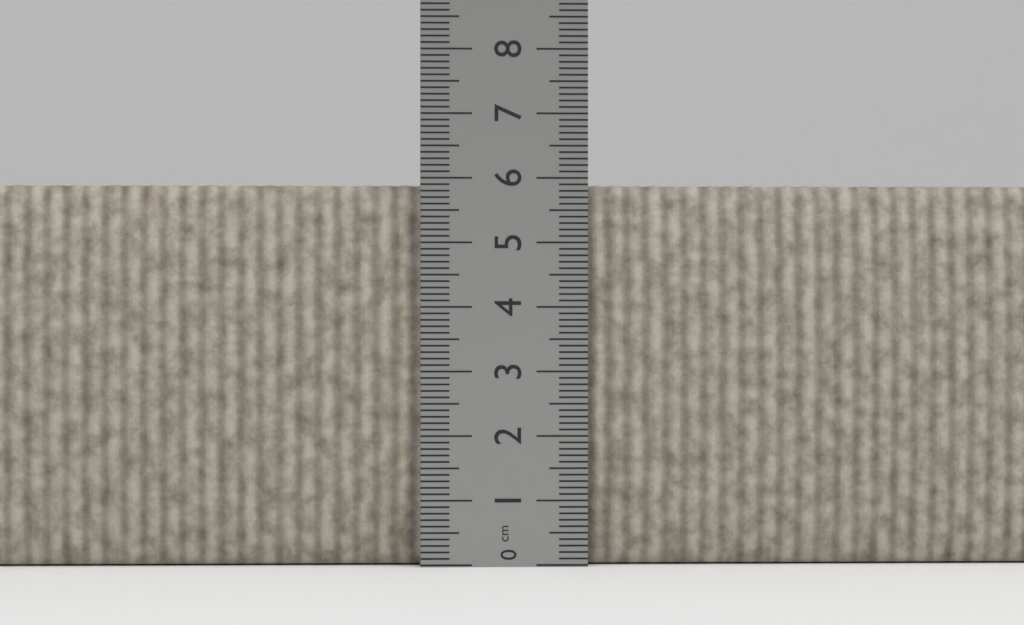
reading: 5.9 cm
